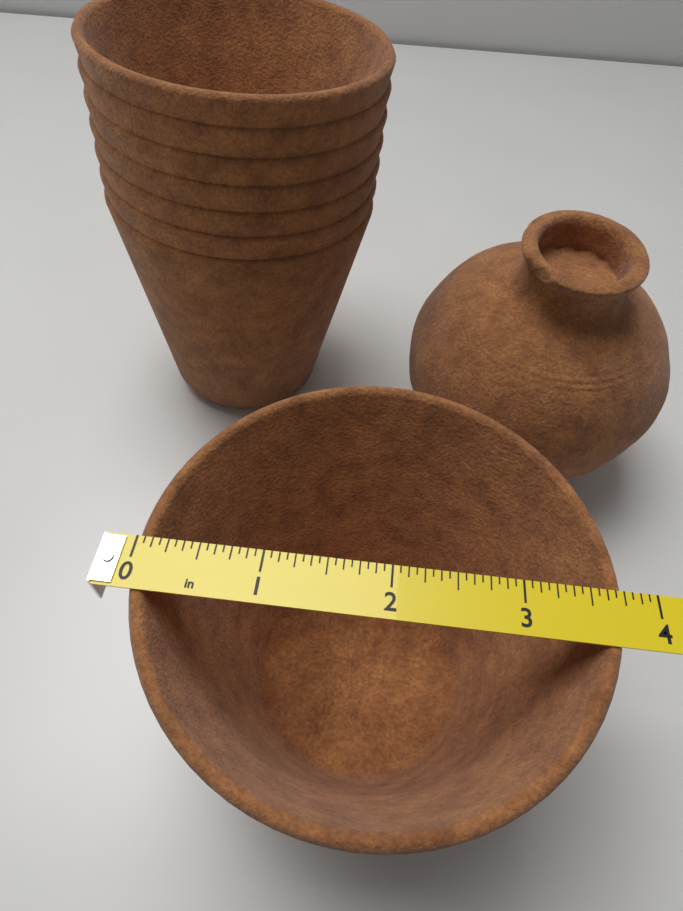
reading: 3.7500 in
